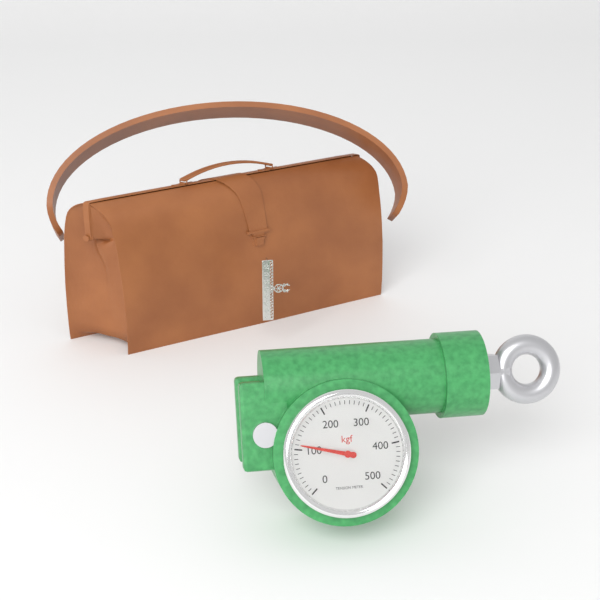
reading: 110 kgf
